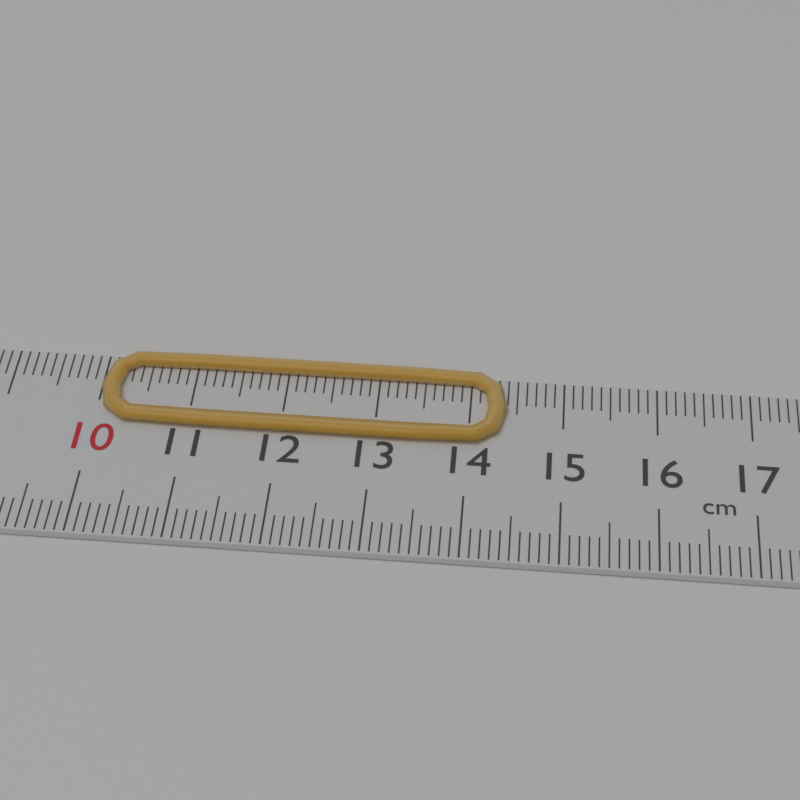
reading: 14.4 cm
